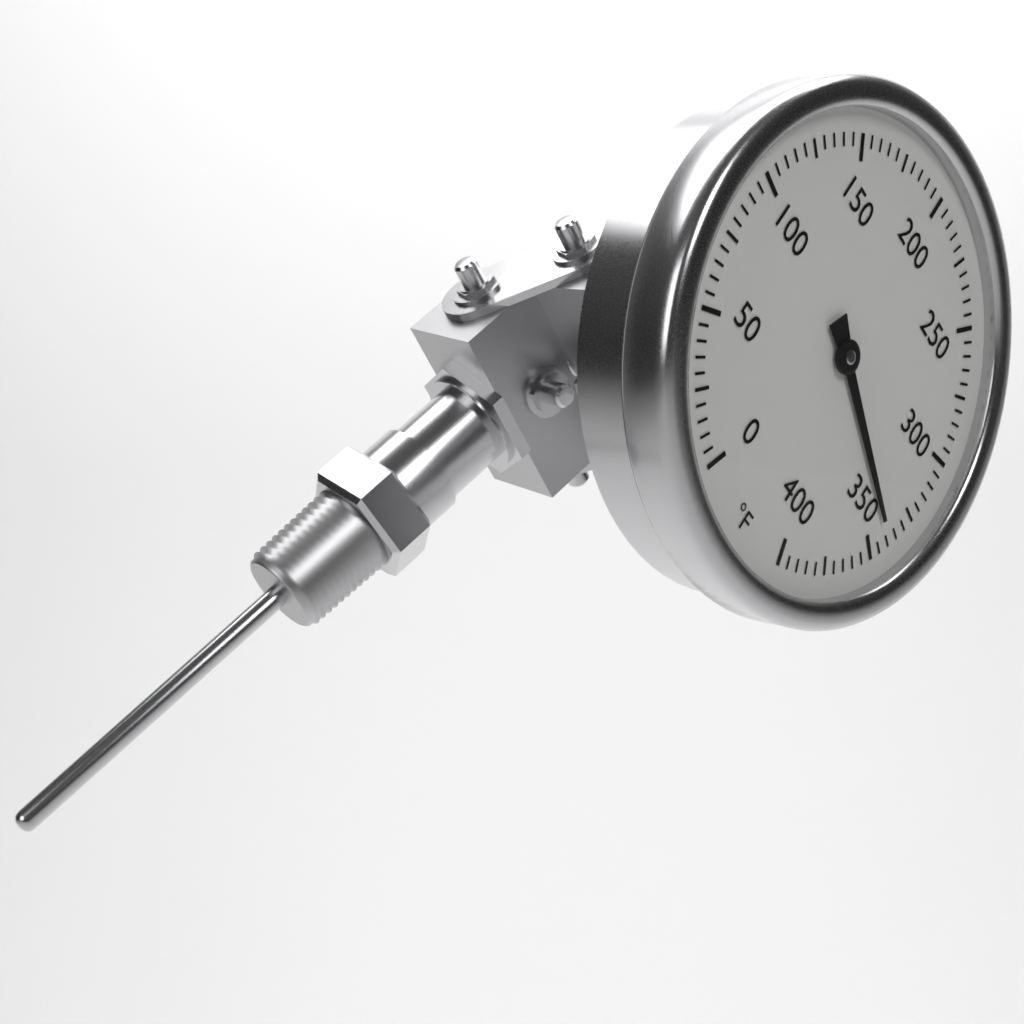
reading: 340 °F
